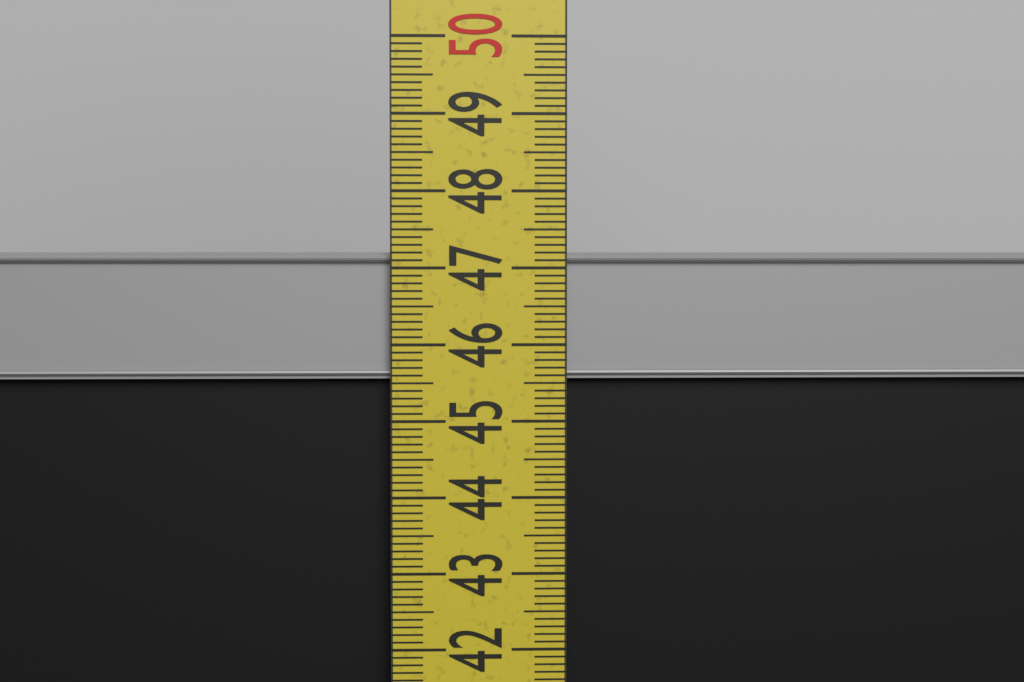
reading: 47.2 cm
